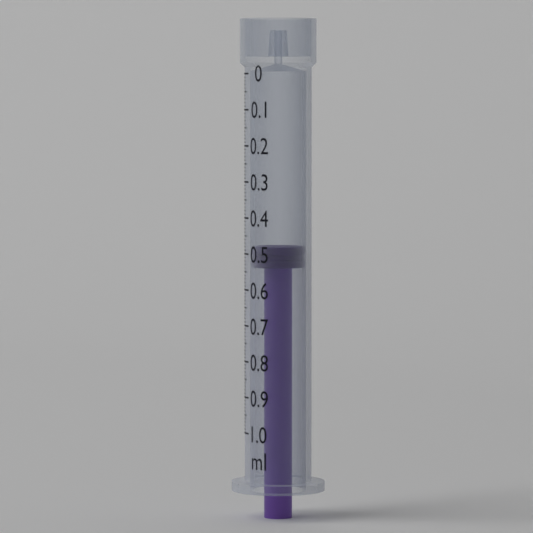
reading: 0.48 ml
